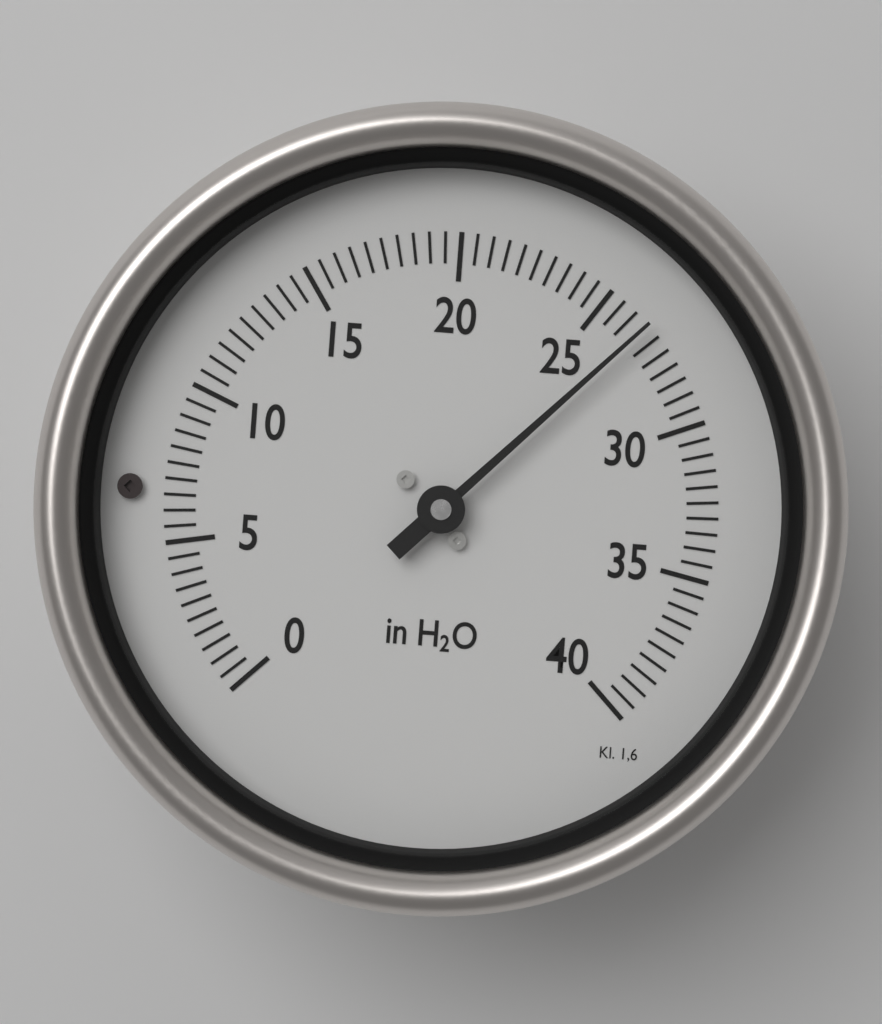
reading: 26.5 in H2O
